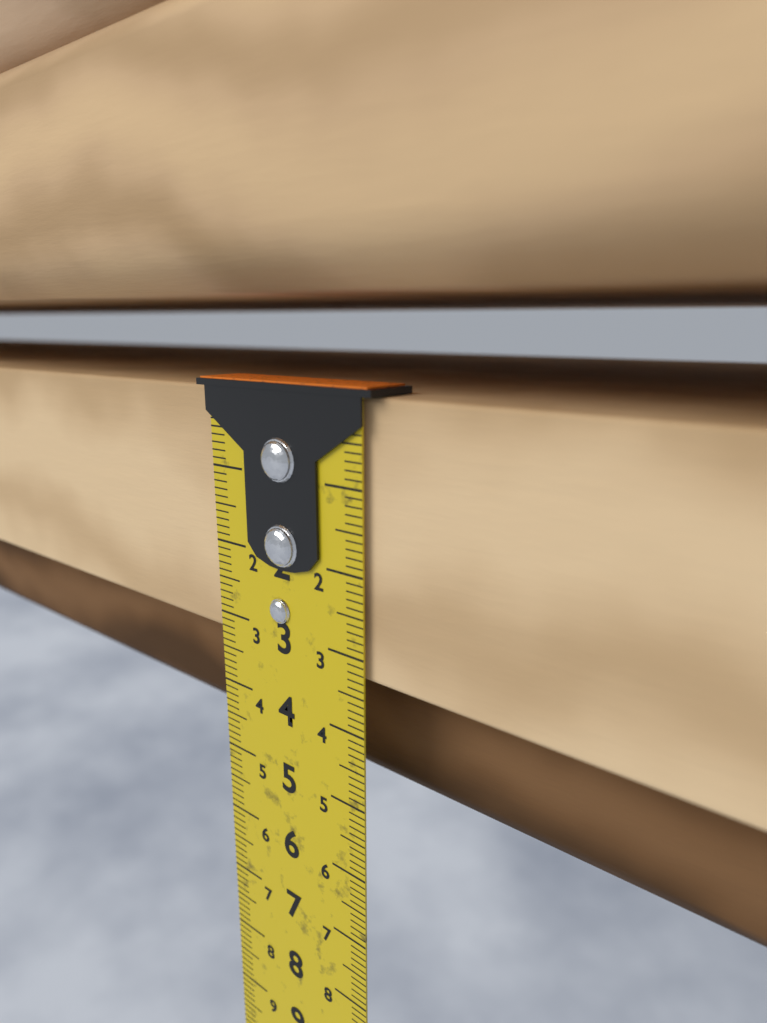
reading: 3.3 cm
